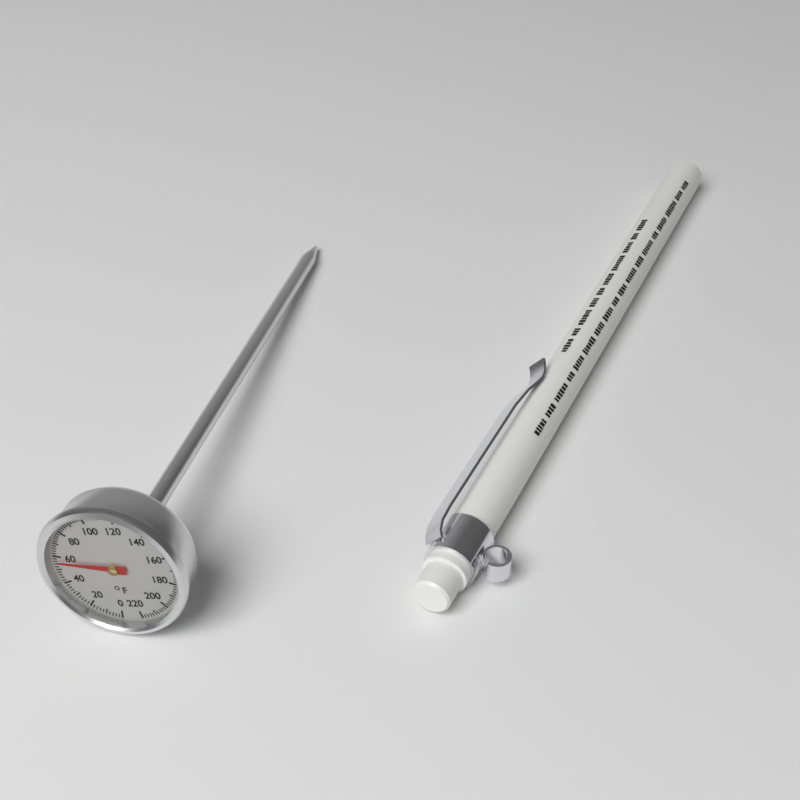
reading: 56 °F
